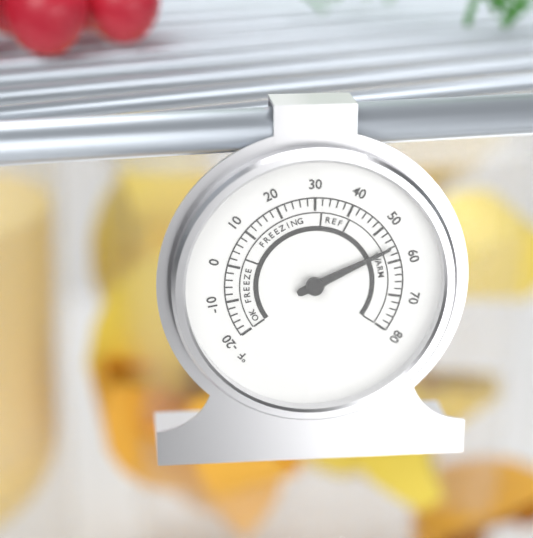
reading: 56 °F
